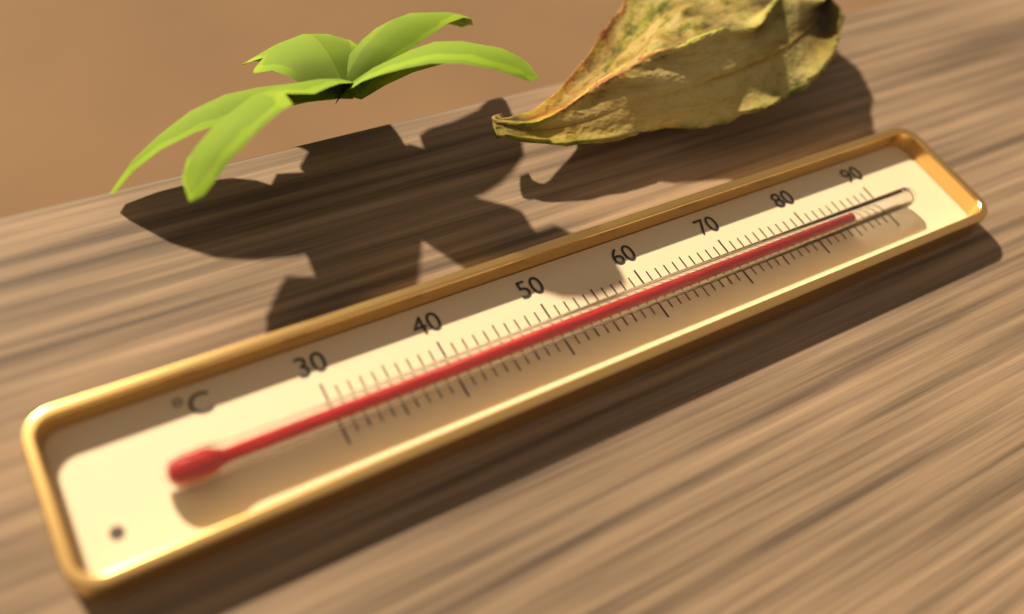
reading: 84 °C
